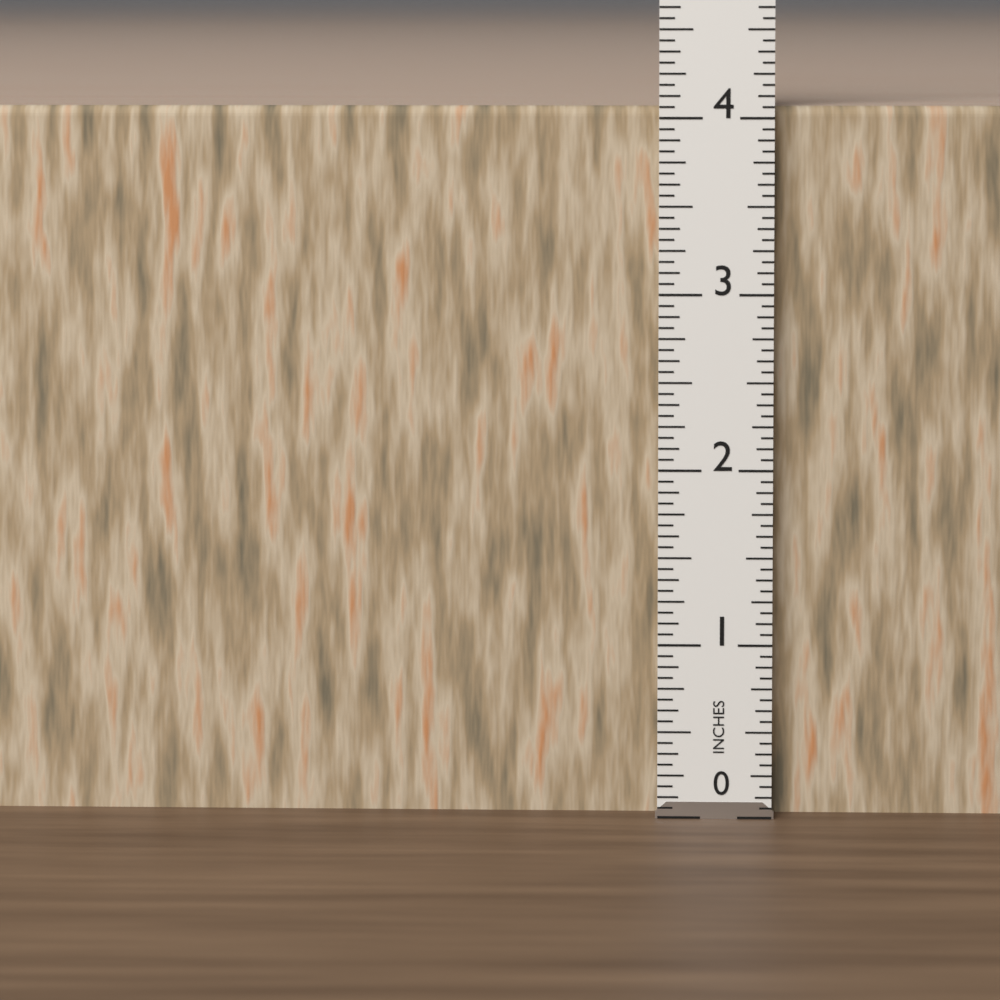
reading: 4.0625 in
